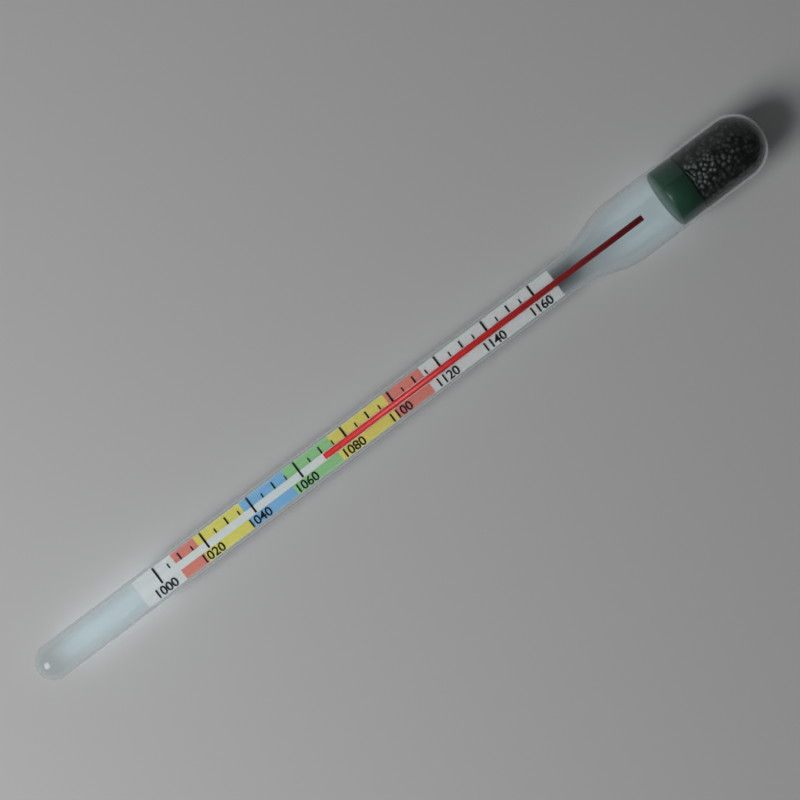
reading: 1070 (no unit)
